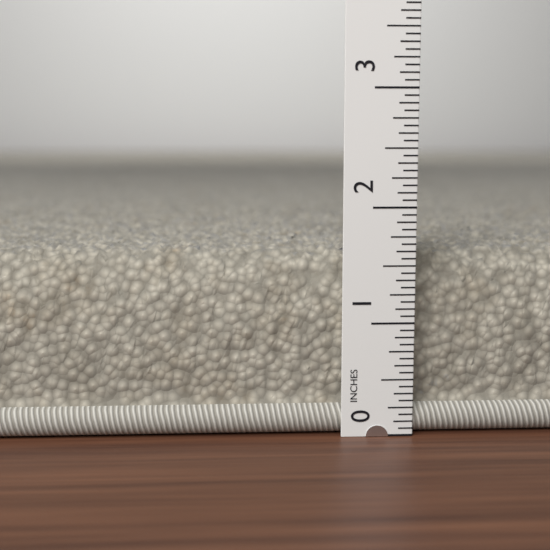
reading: 1.6250 in
